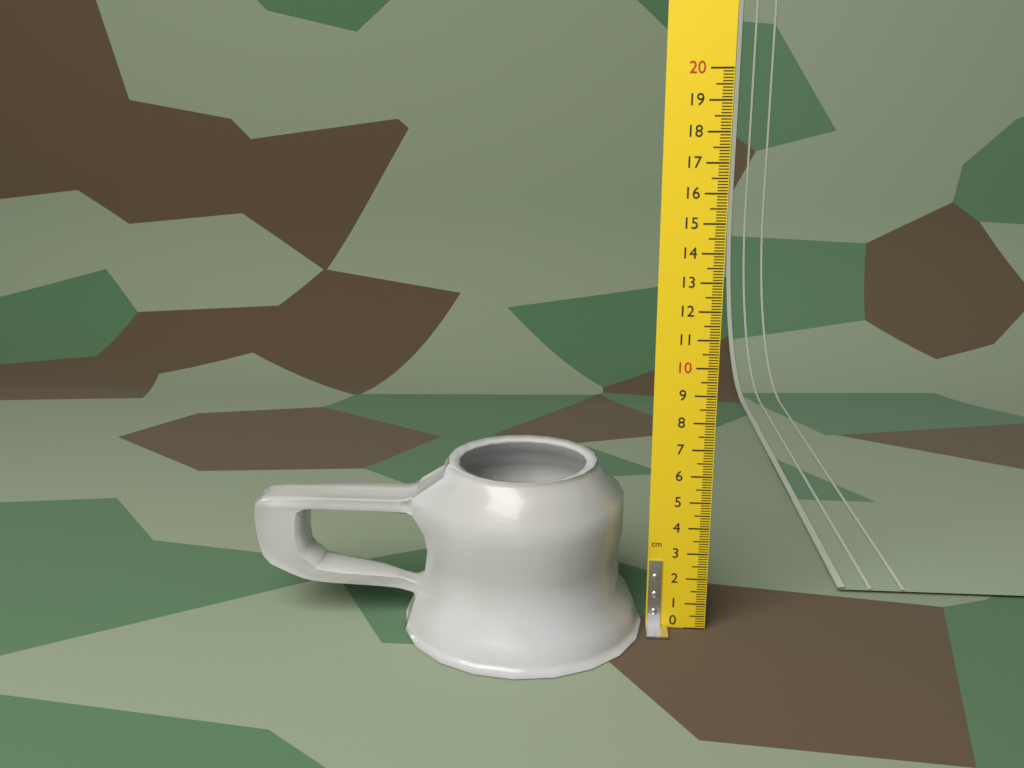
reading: 6.4 cm
